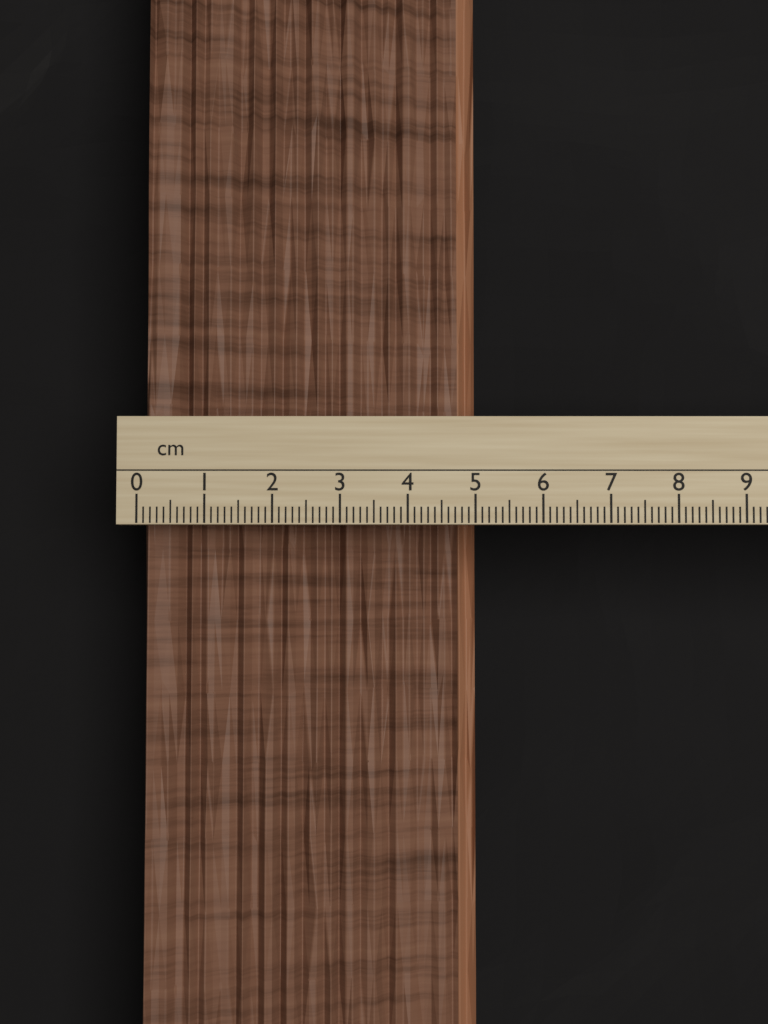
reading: 5.1 cm
